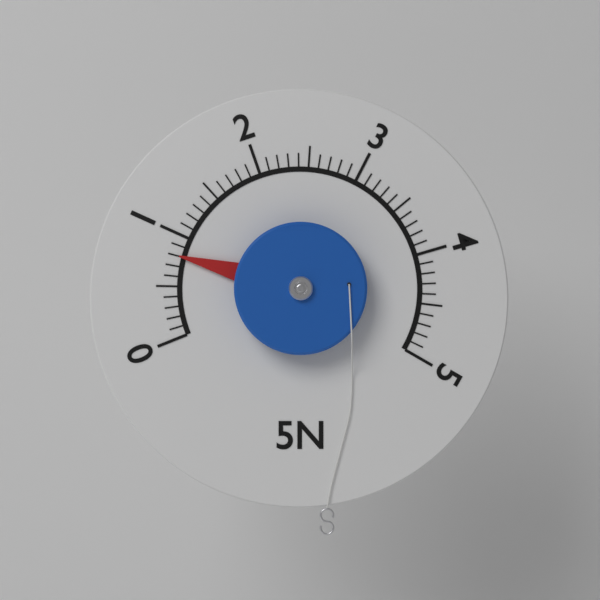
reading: 0.8 N
